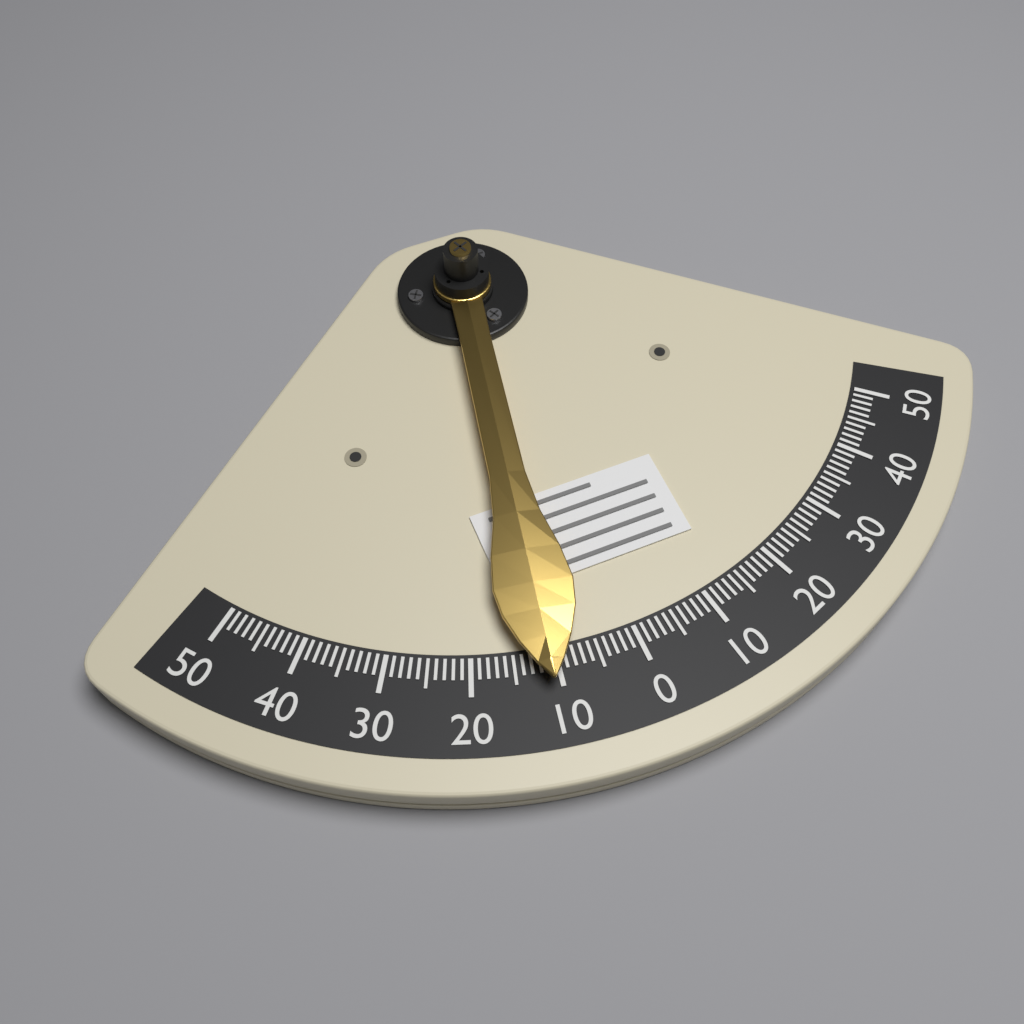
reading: 11 (no unit)
